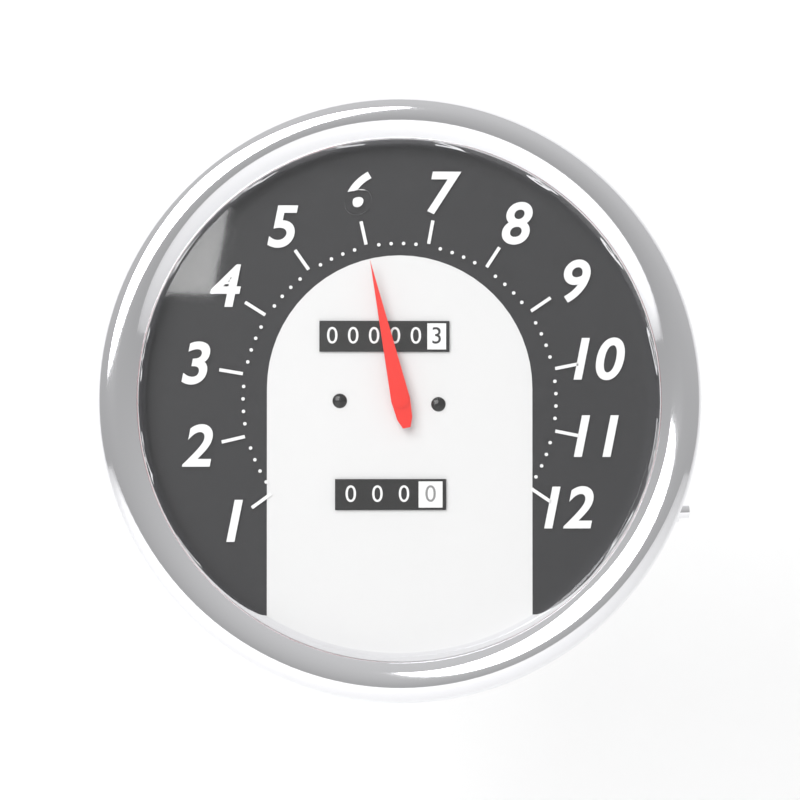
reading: 6.0 (no unit)
